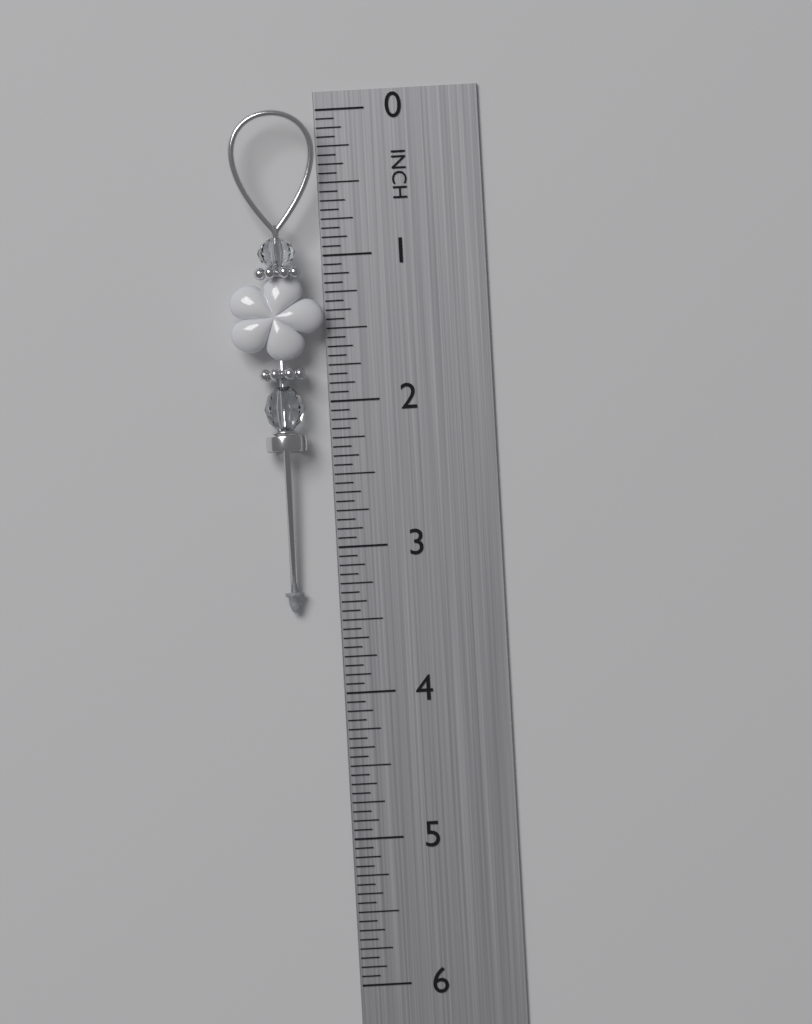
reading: 3.4375 in
